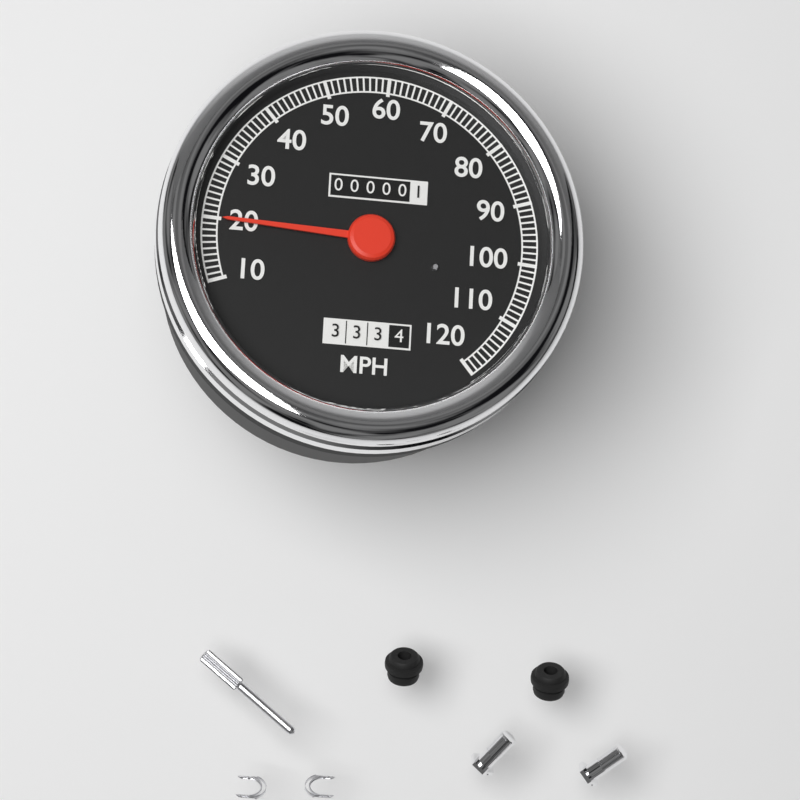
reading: 20 MPH
